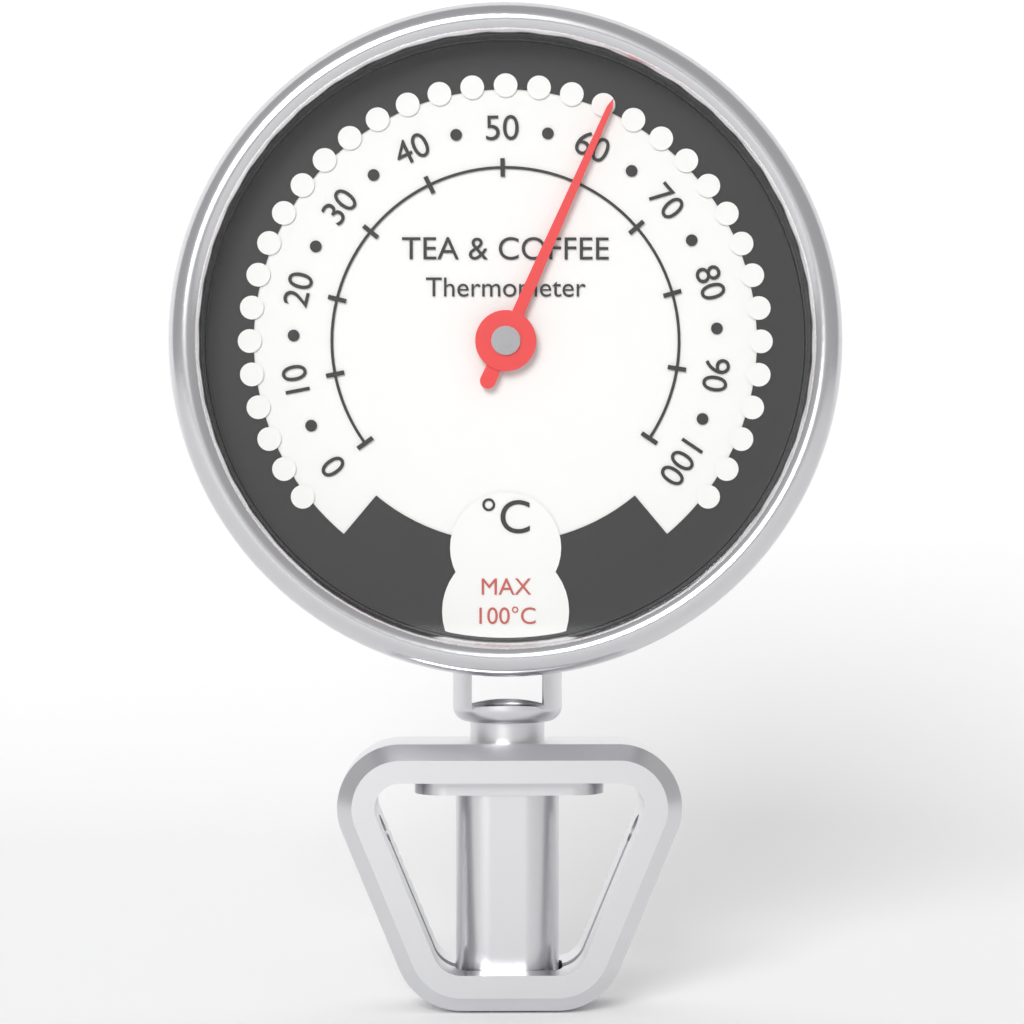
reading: 60 °C
